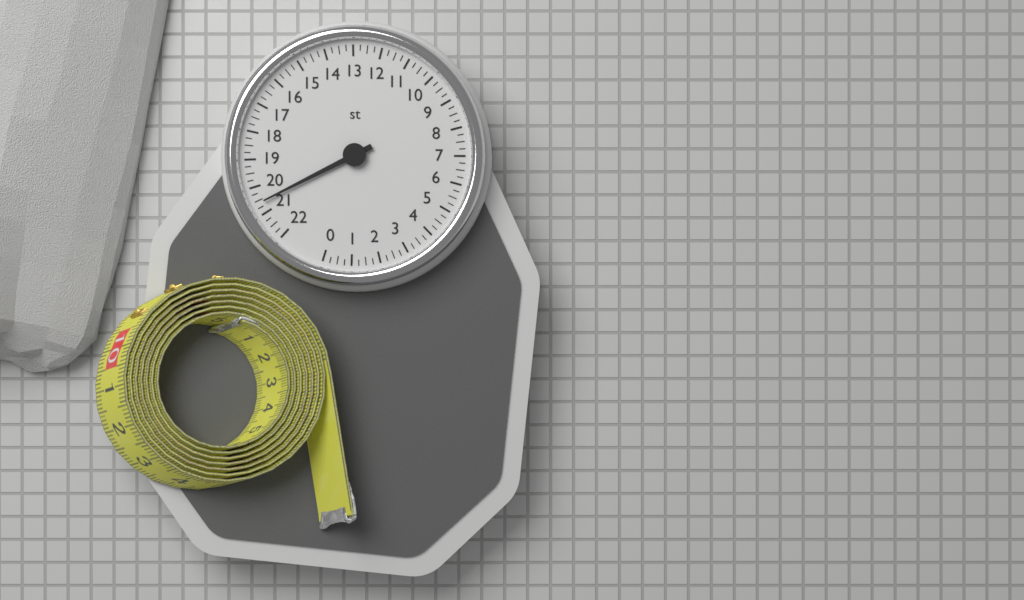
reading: 20.60 st
